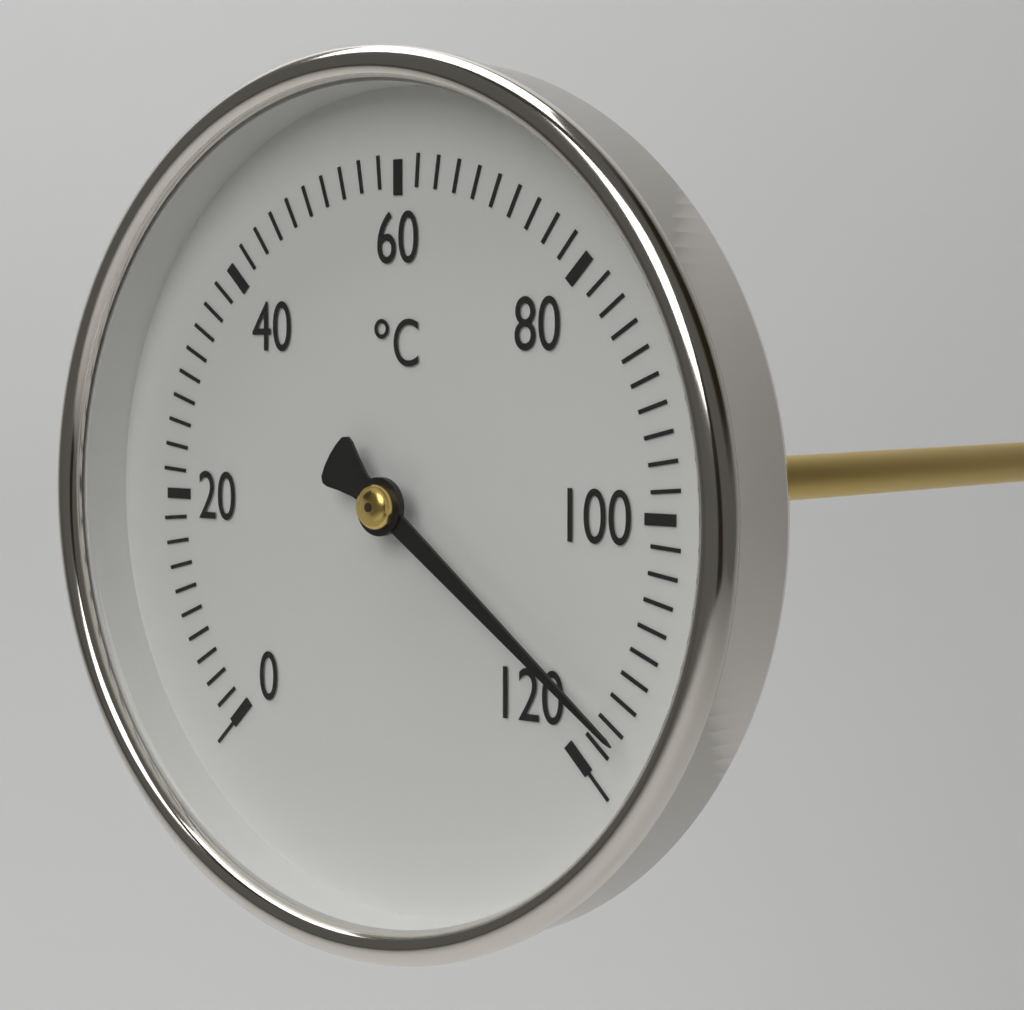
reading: 116 °C
